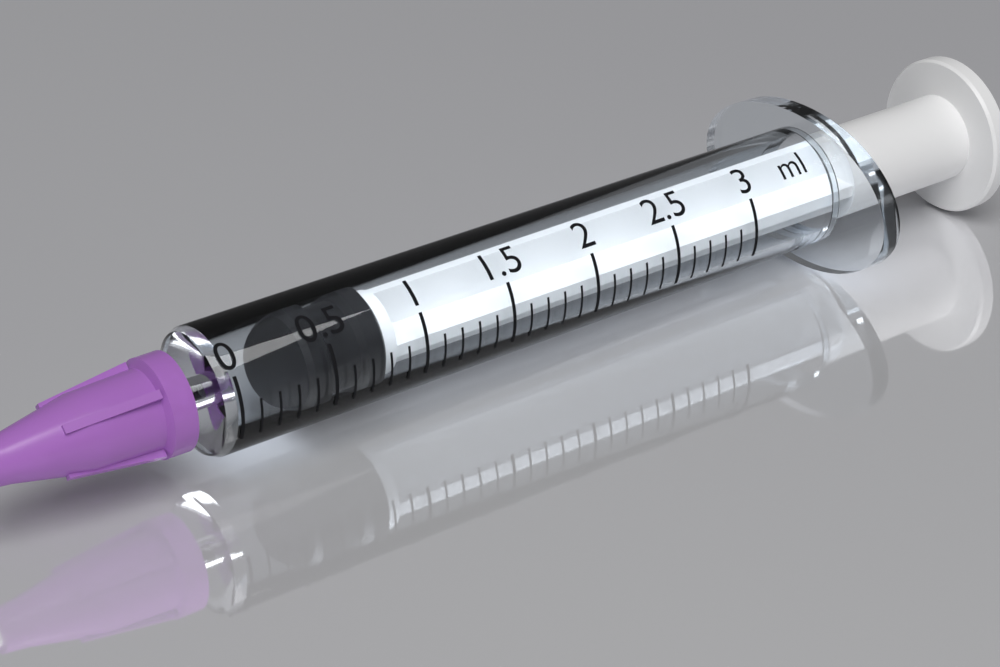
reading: 0.4 ml
